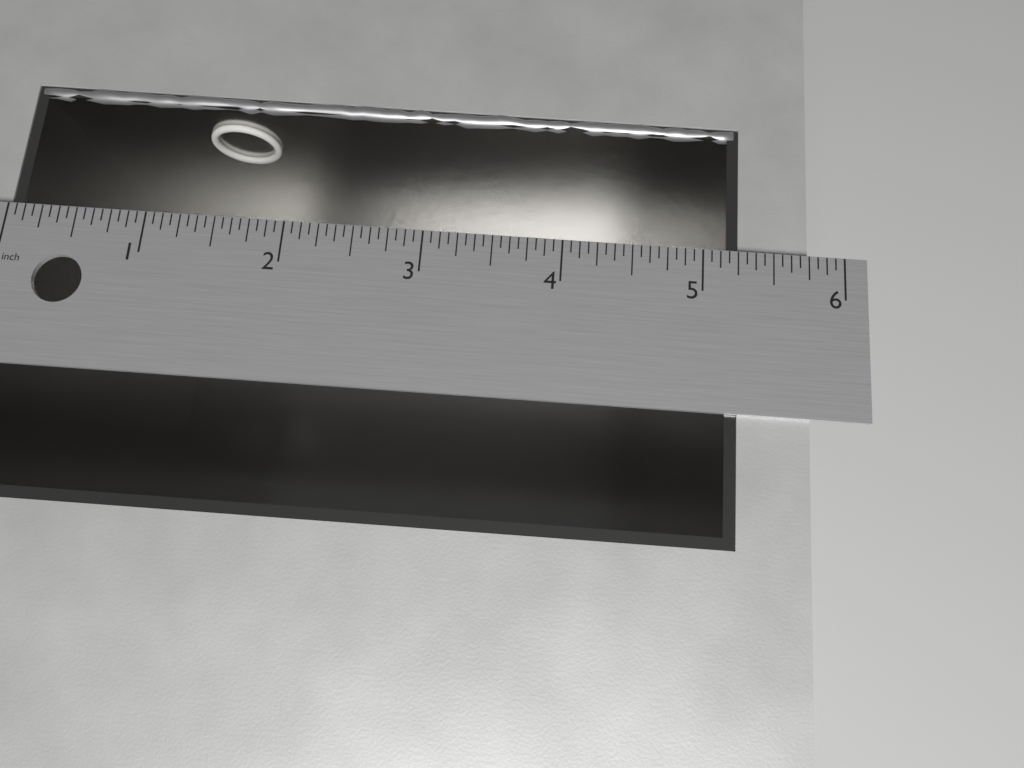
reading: 5.2500 in
